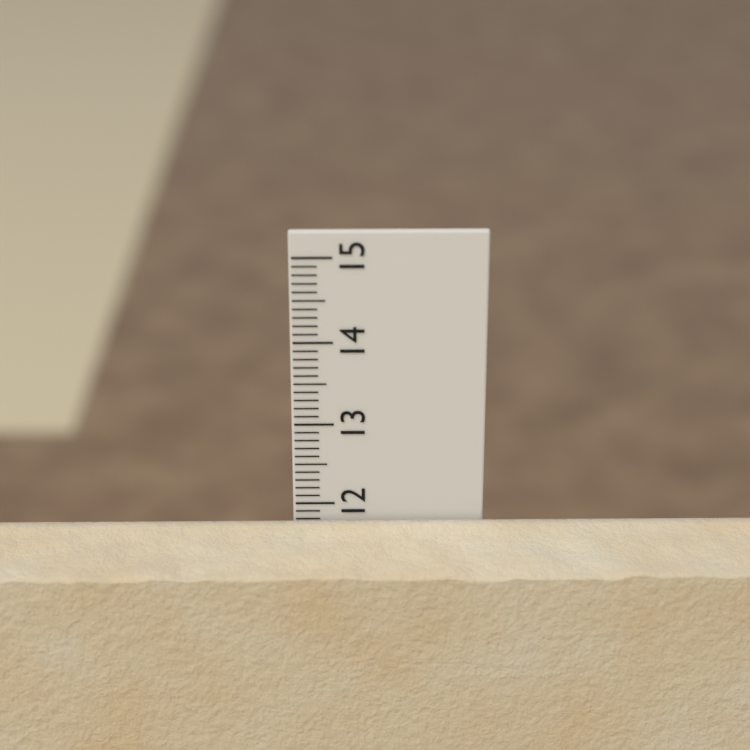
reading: 11.8 cm
